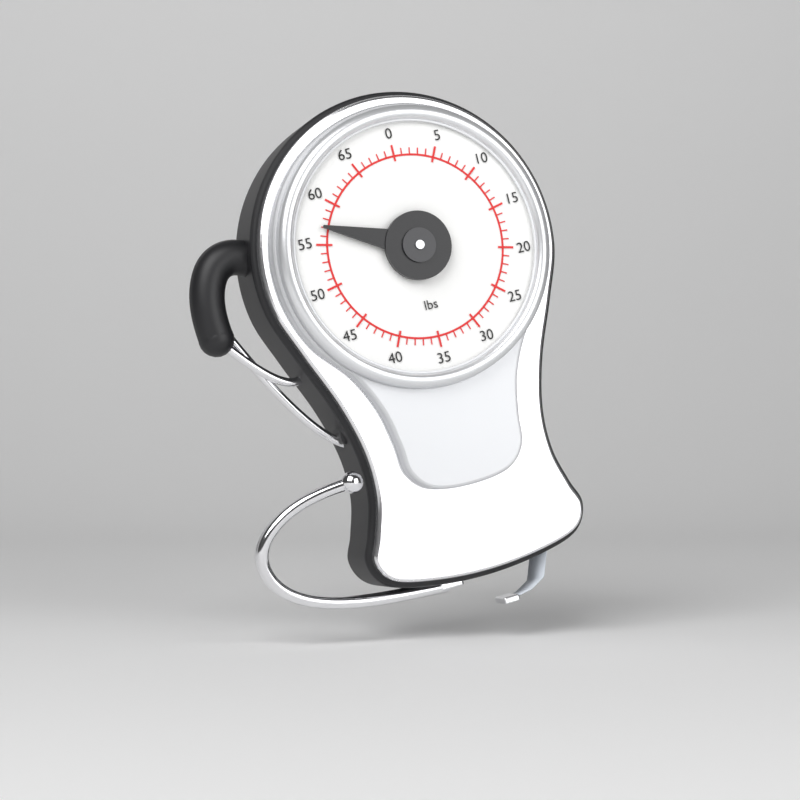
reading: 57 lbs
